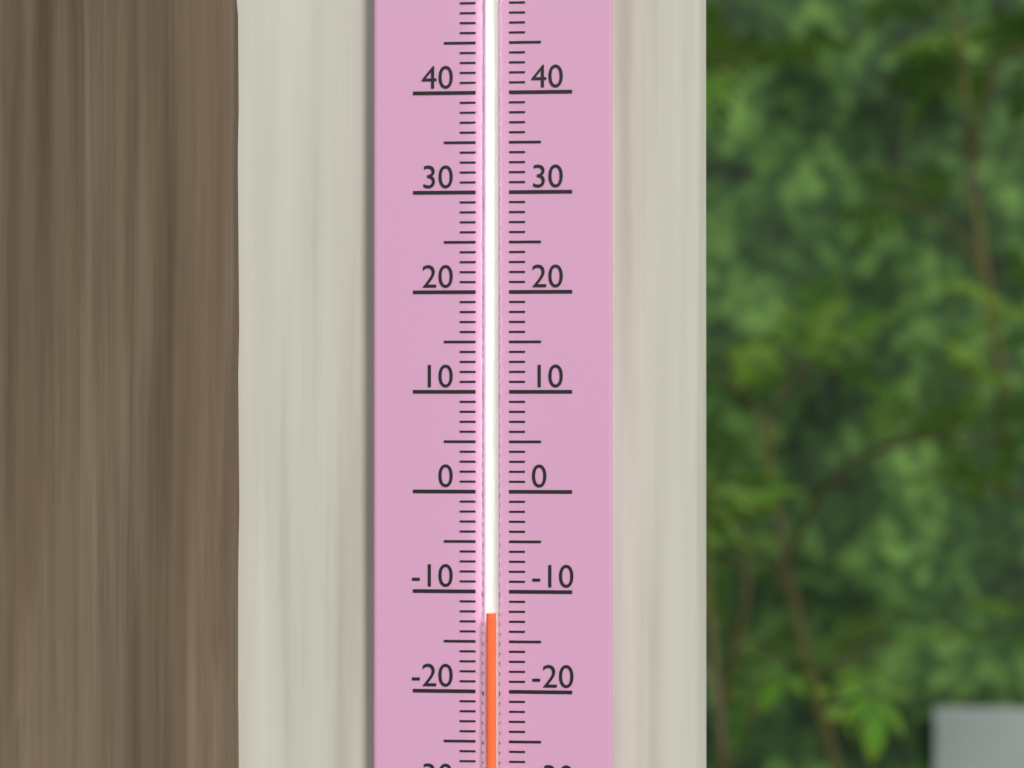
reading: -12 (no unit)
